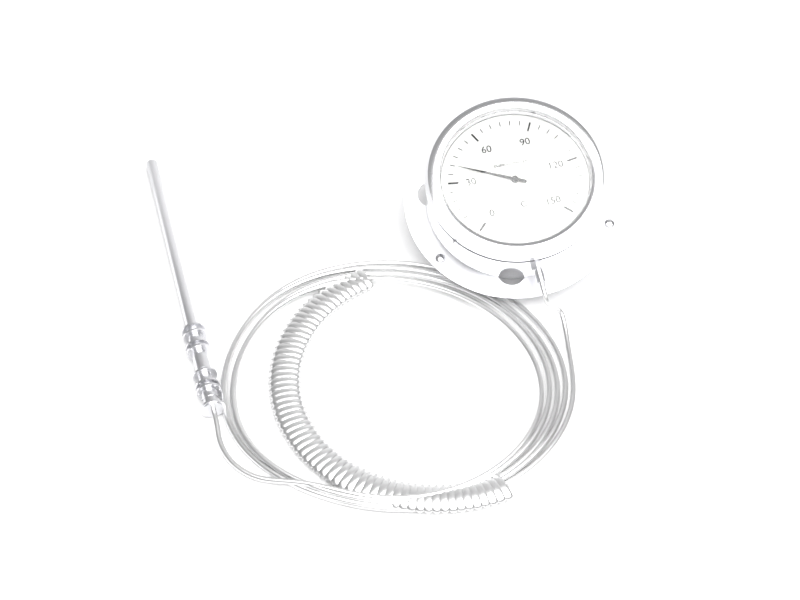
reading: 40 °C
